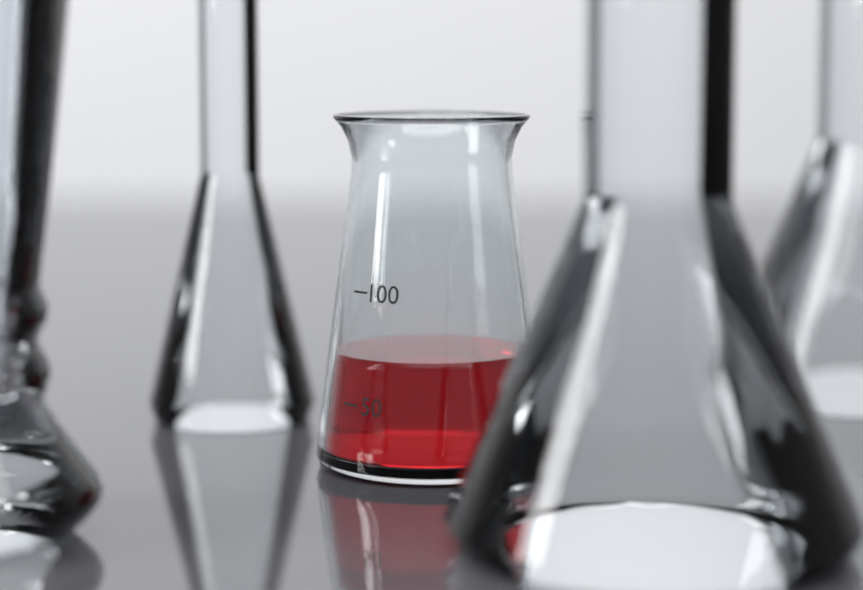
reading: 70 (no unit)
